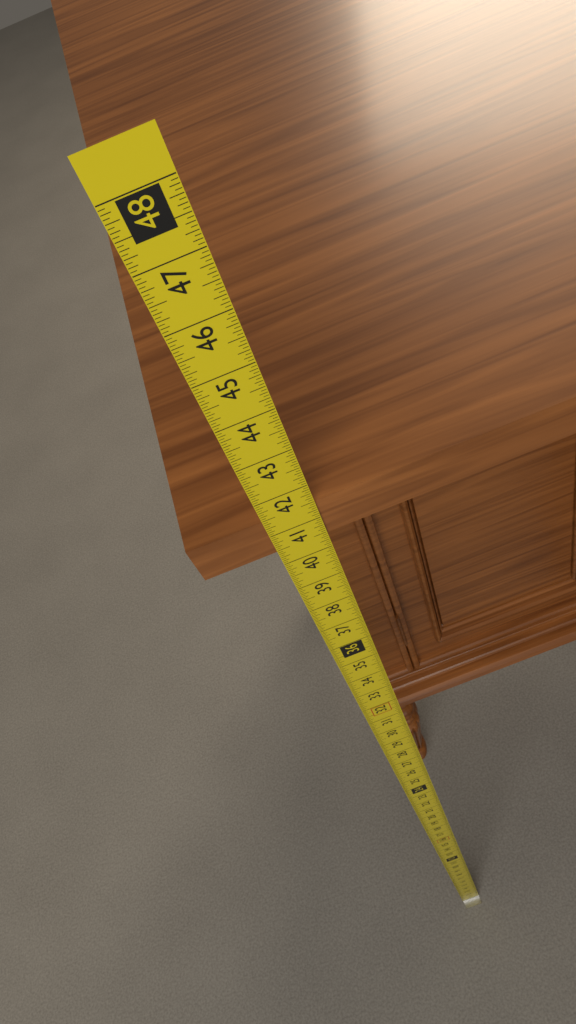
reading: 41.4375 in
